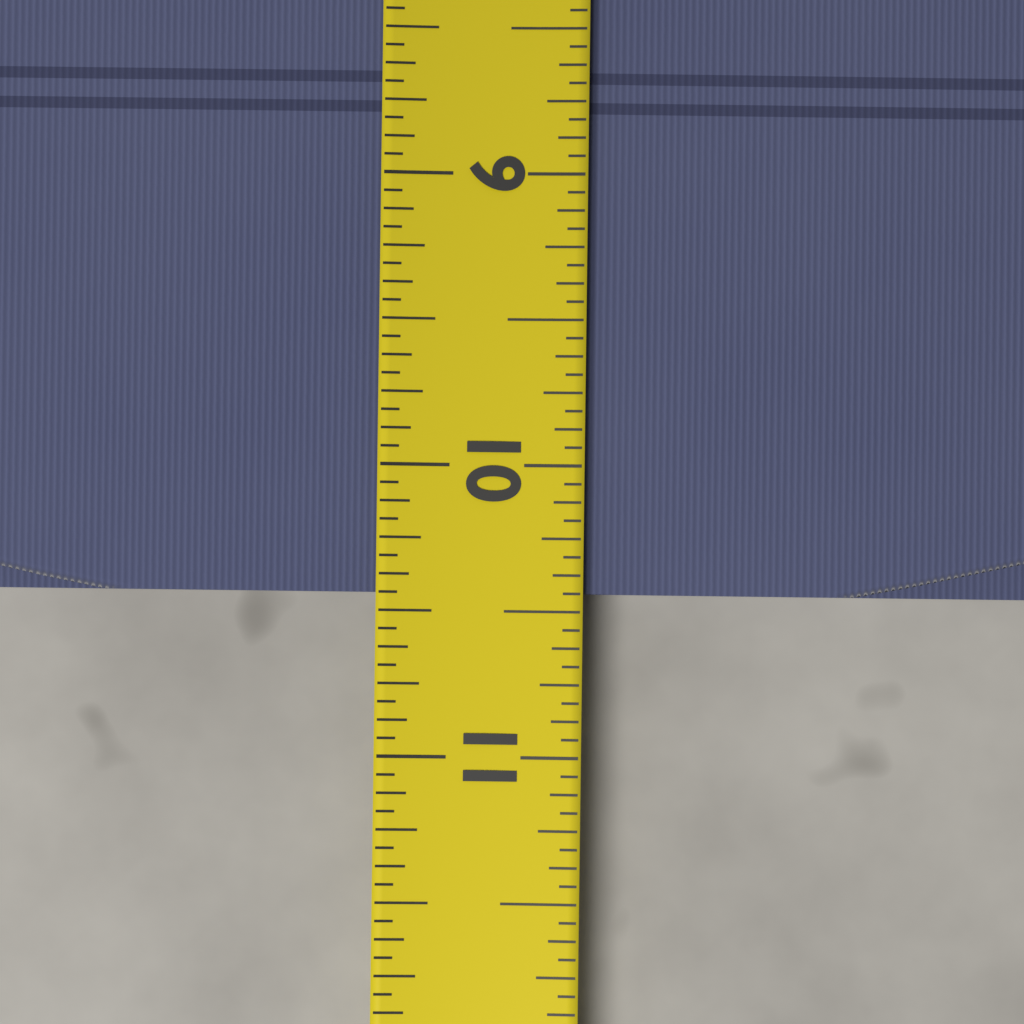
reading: 10.4375 (no unit)
